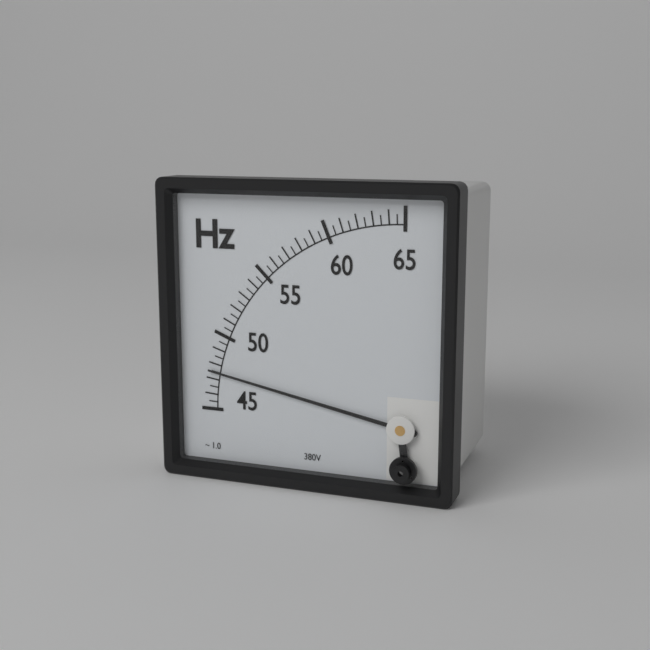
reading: 47.5 Hz
